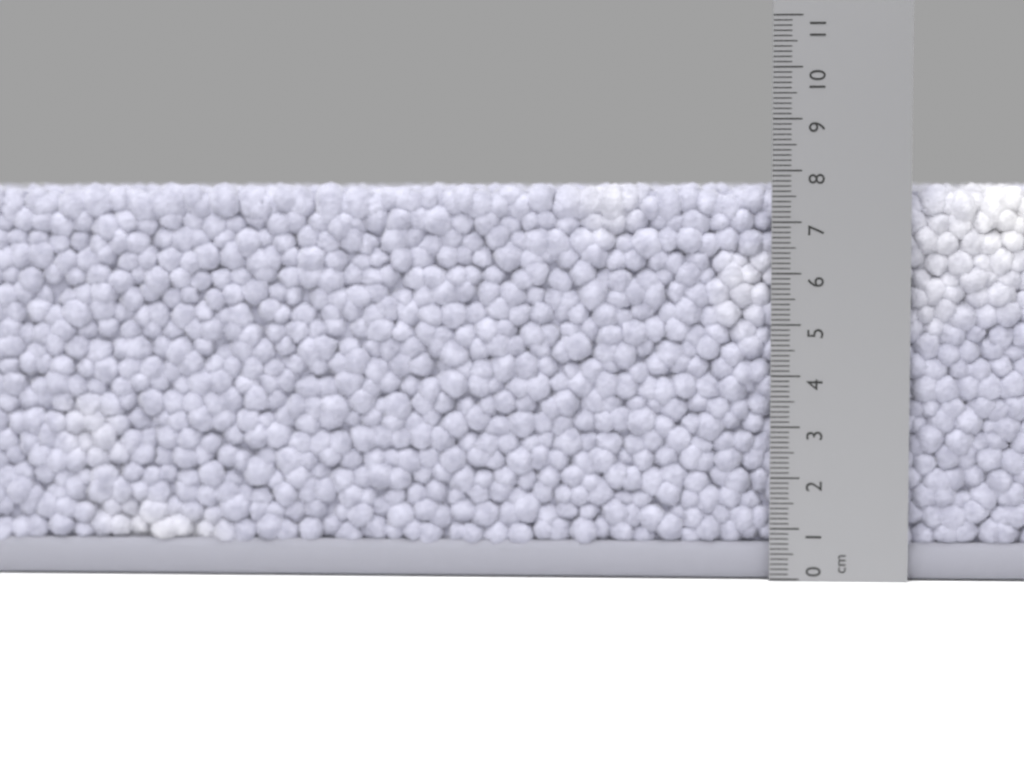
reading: 7.8 cm
